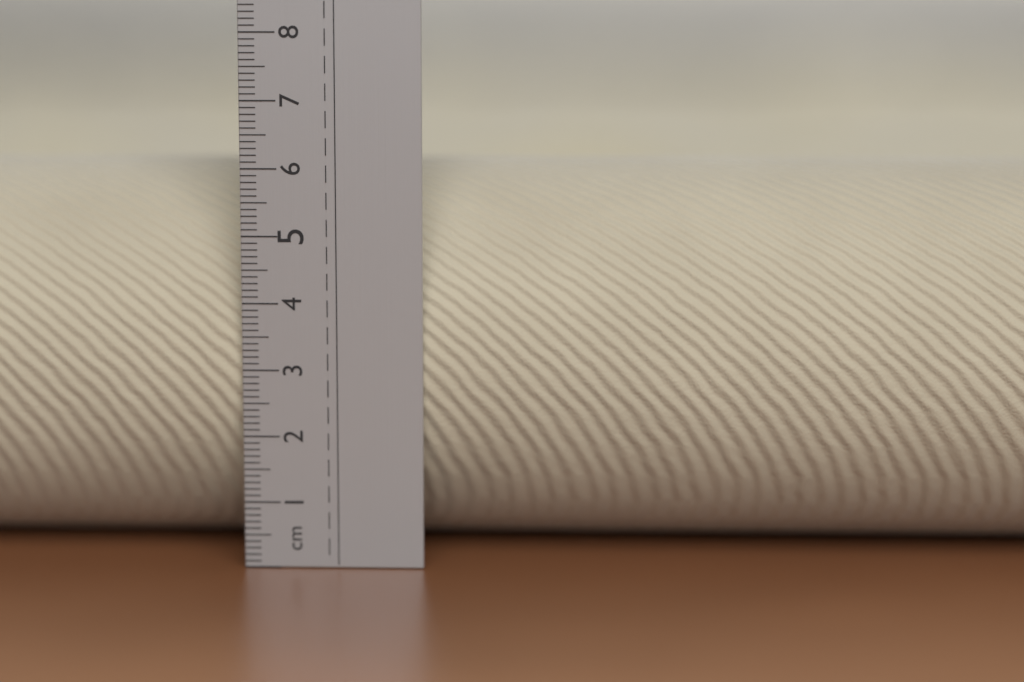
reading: 6.0 cm
